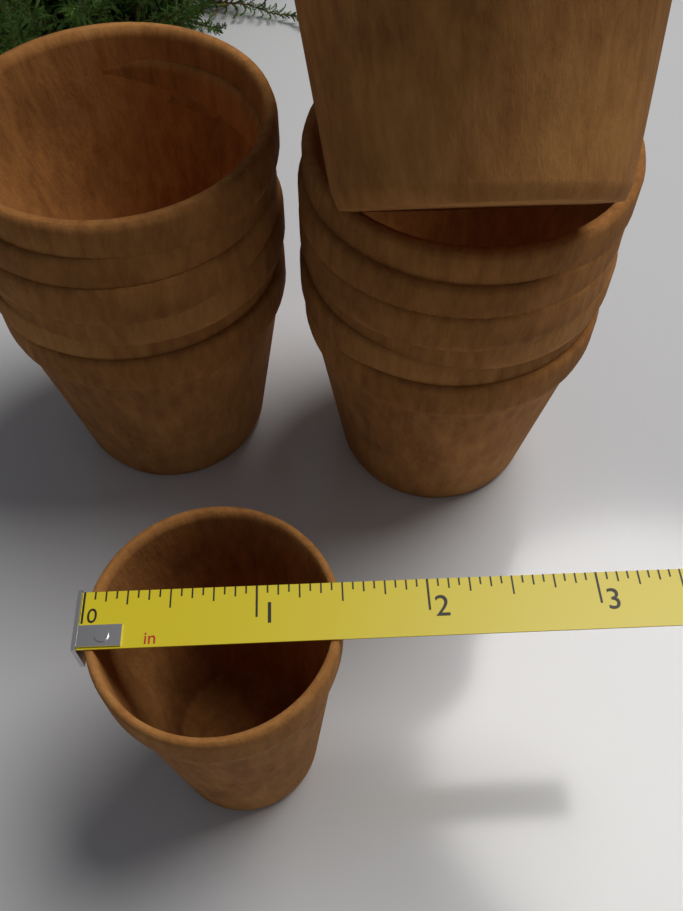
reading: 1.5000 in
